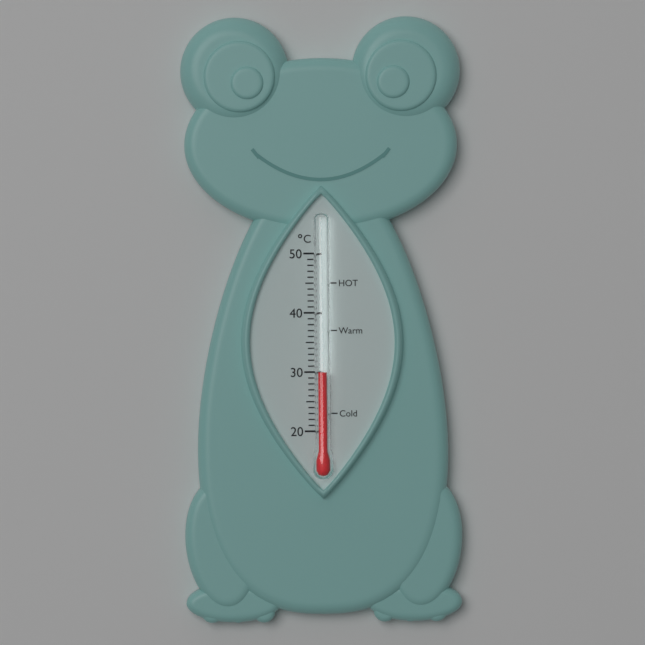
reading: 30 °C
